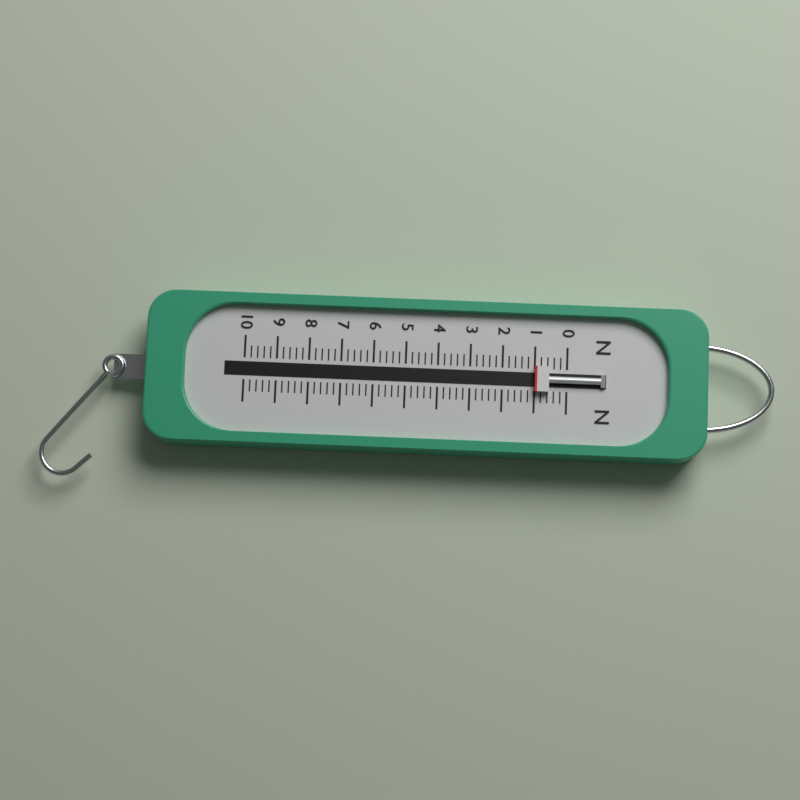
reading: 1.0 N
